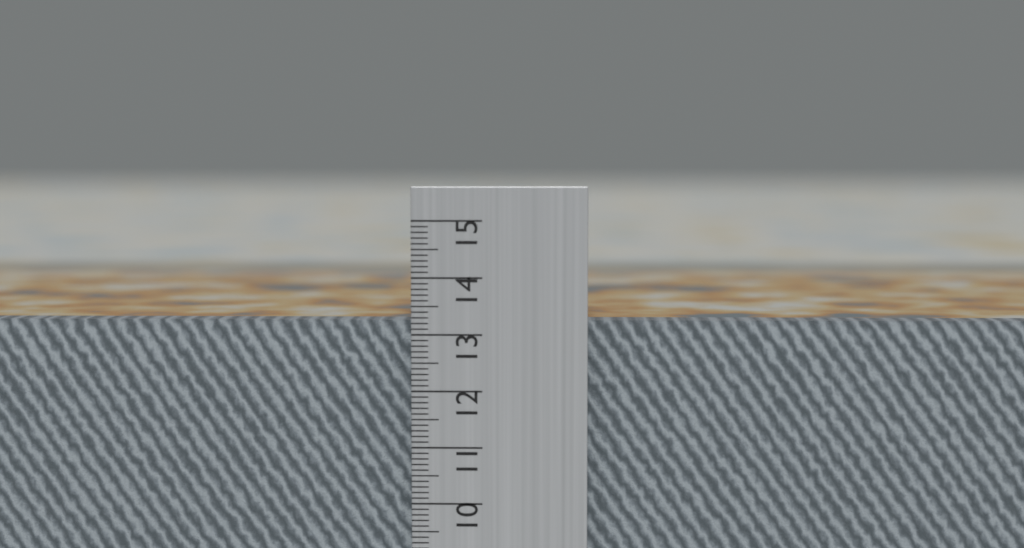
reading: 13.2 cm
